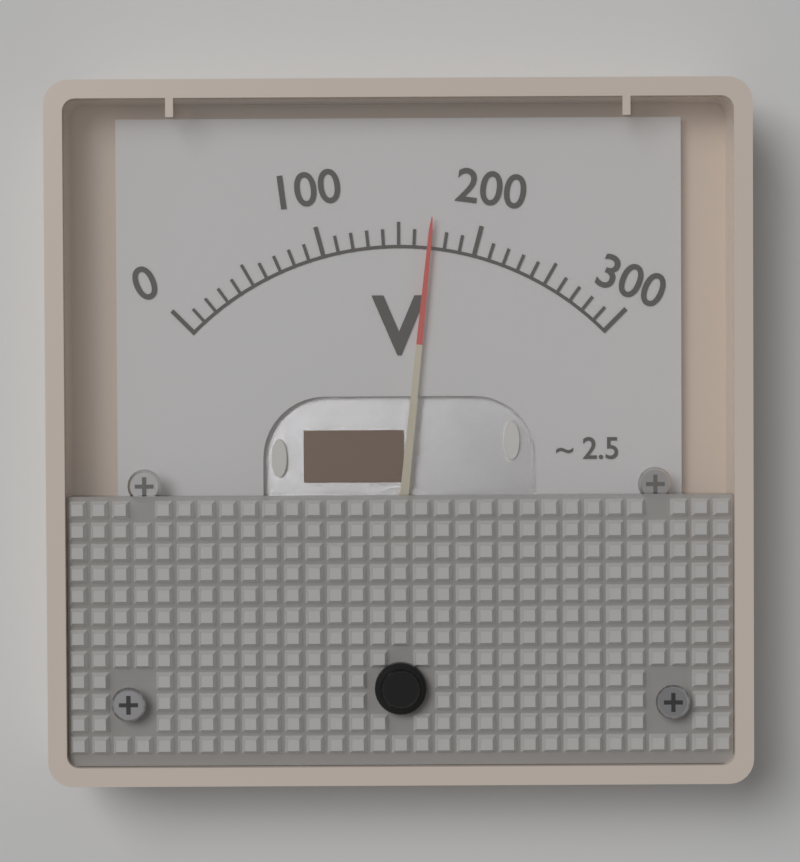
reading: 170 V
